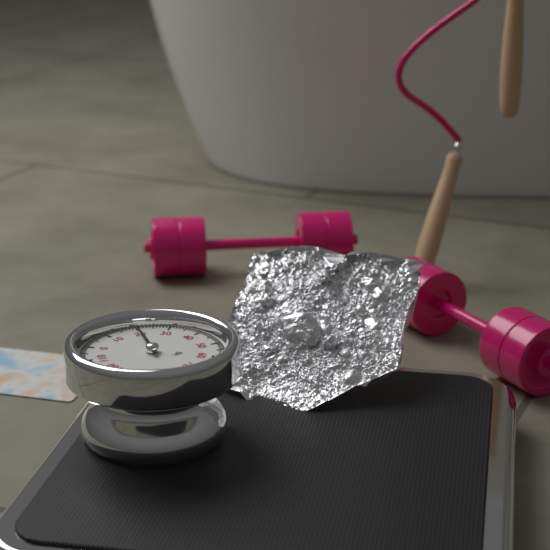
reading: 20 kg
